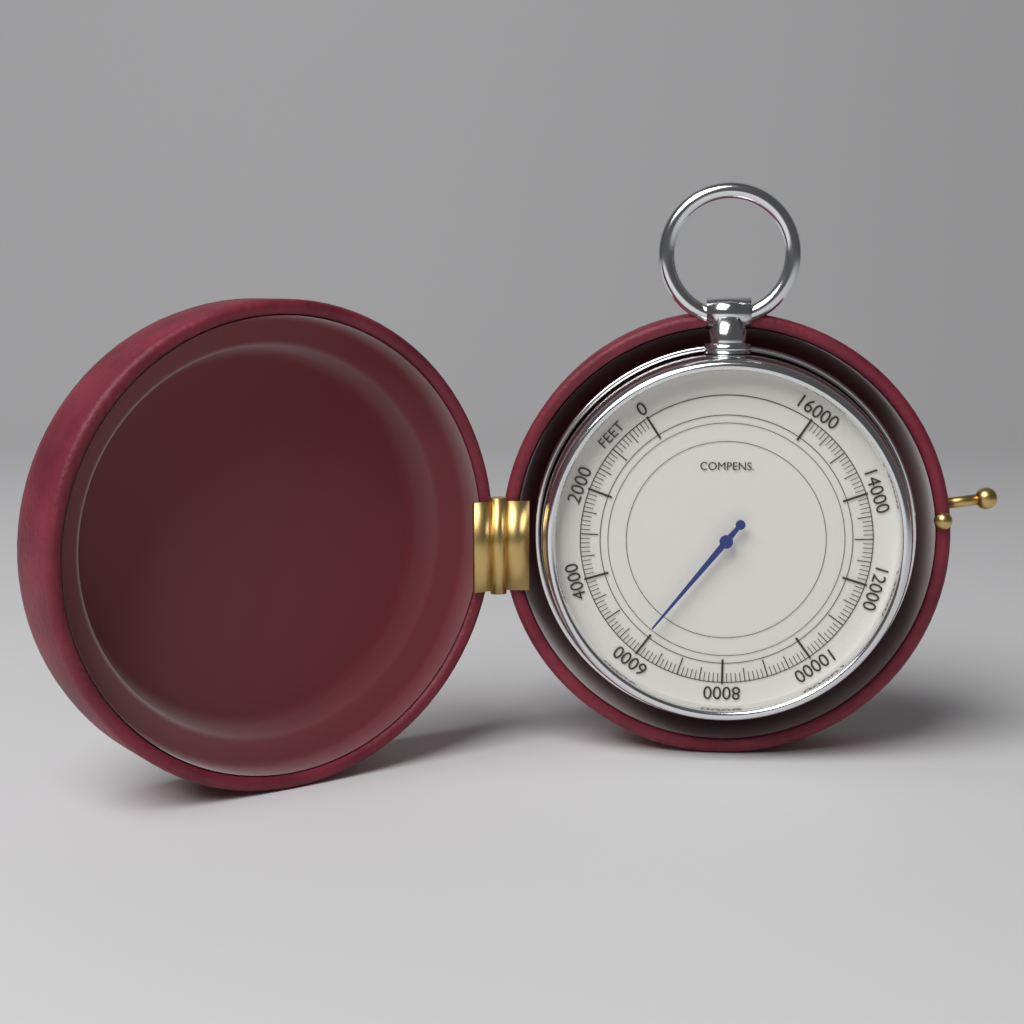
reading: 5900 feet
